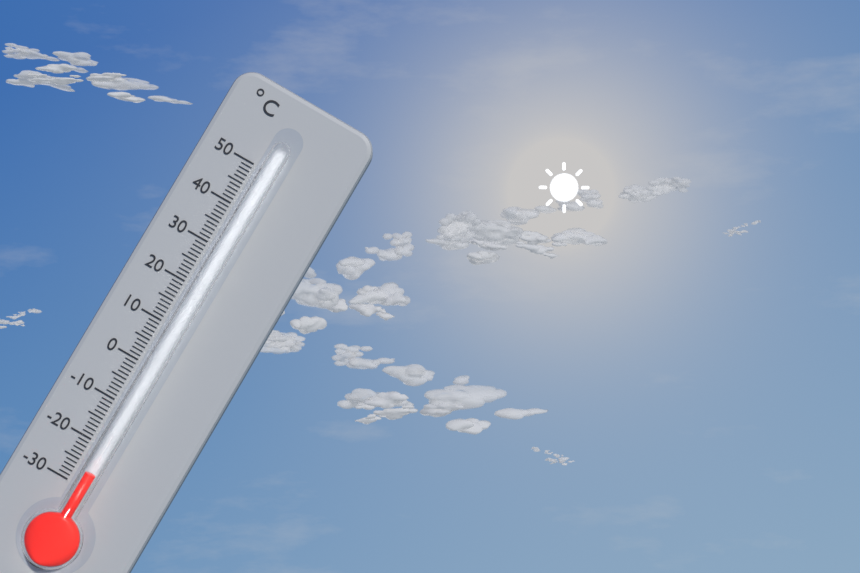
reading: -26 °C
